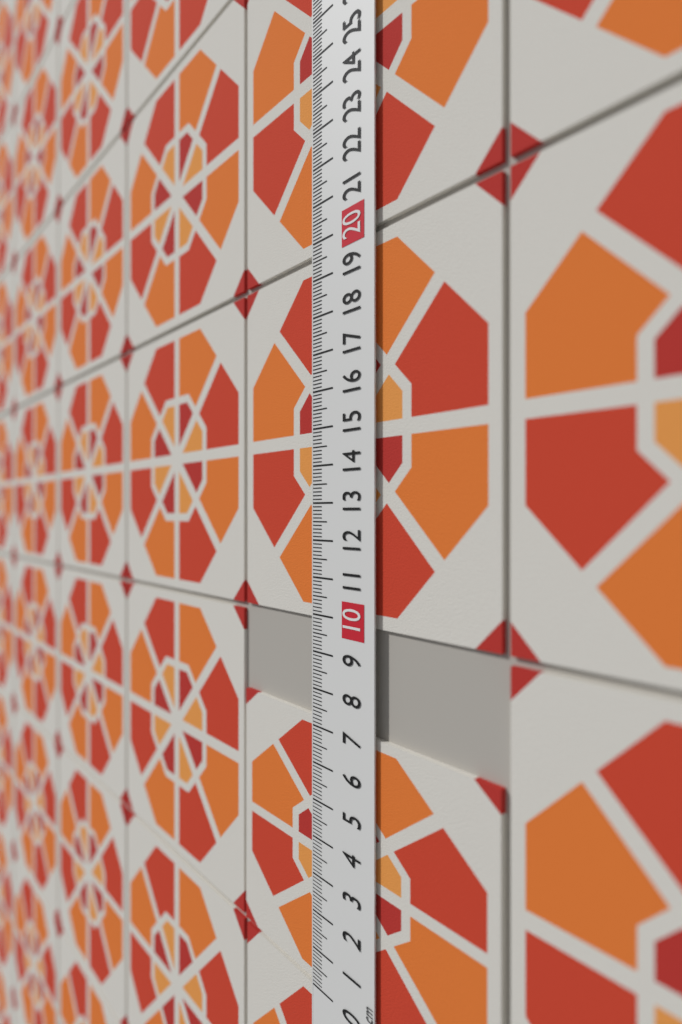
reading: 7.2 cm
